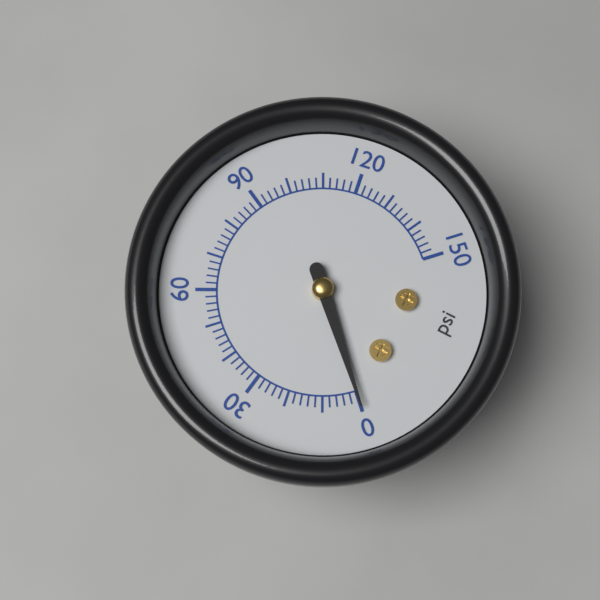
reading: 0 psi
